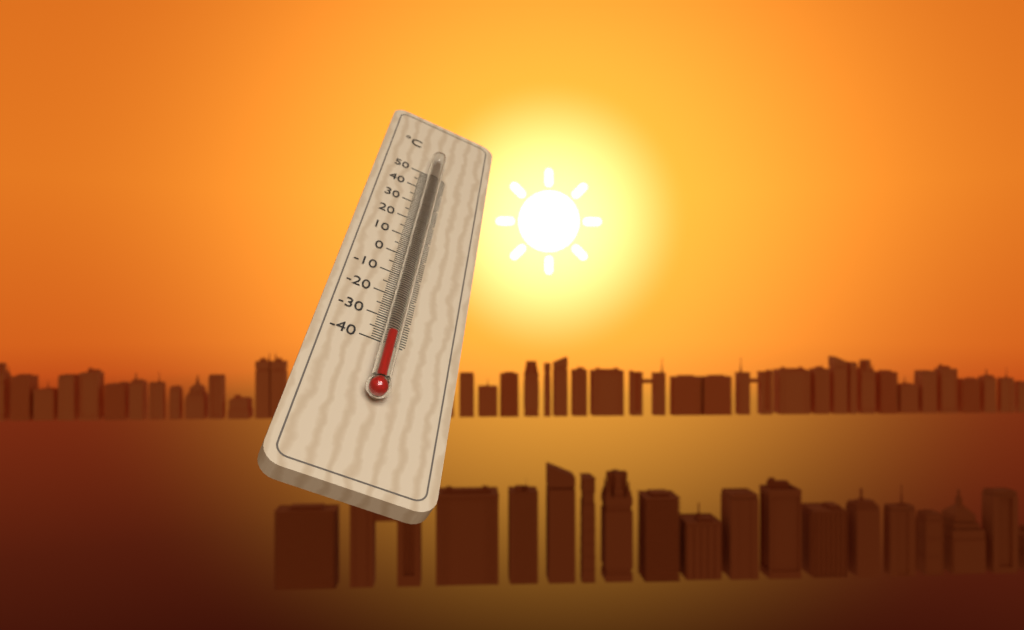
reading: -39 °C
